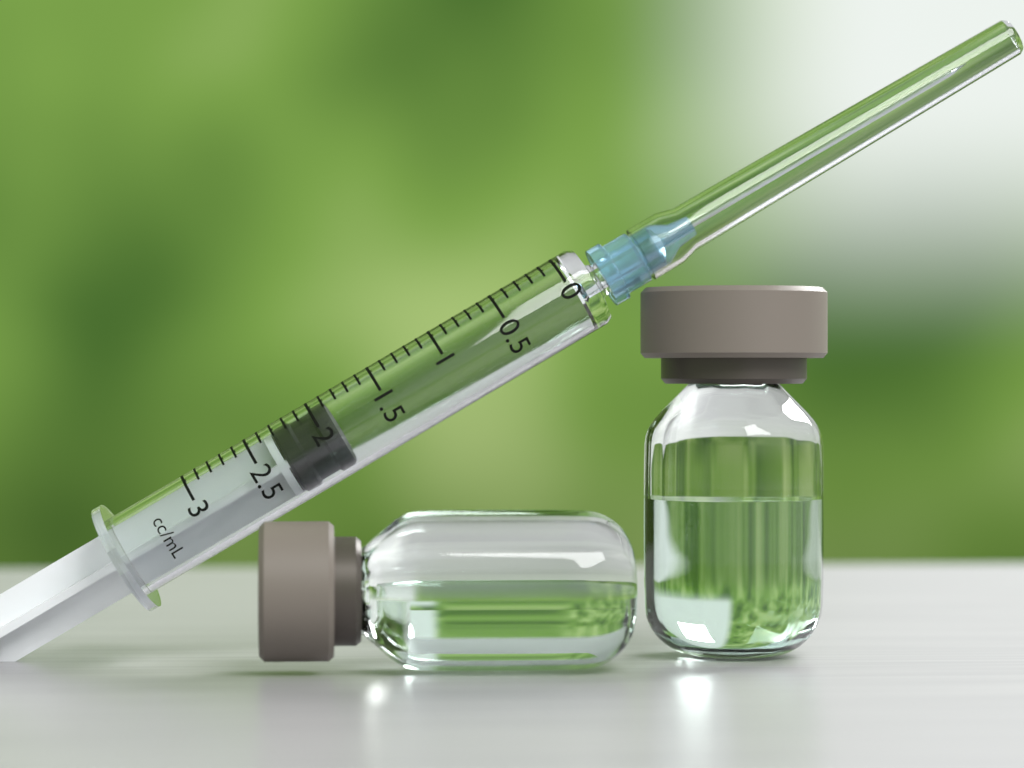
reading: 1.9 mL
